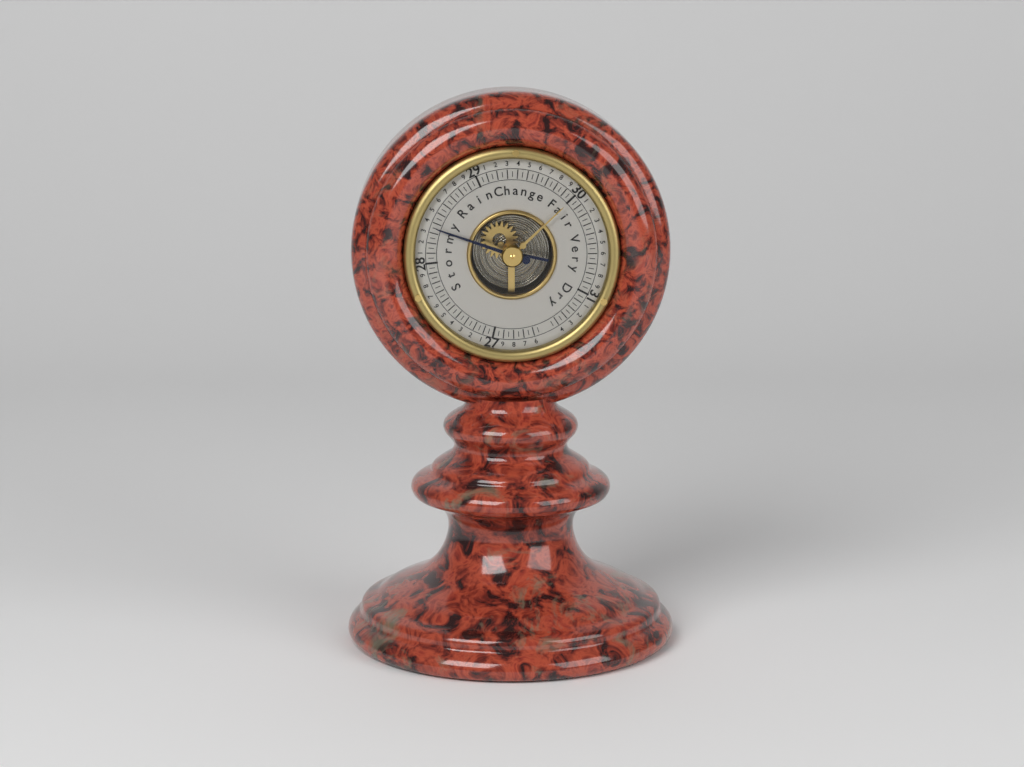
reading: 28.35 (no unit)
